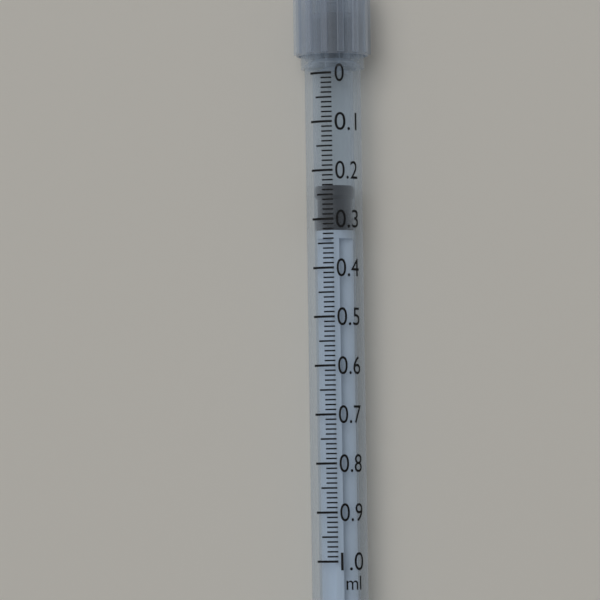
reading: 0.23 ml
